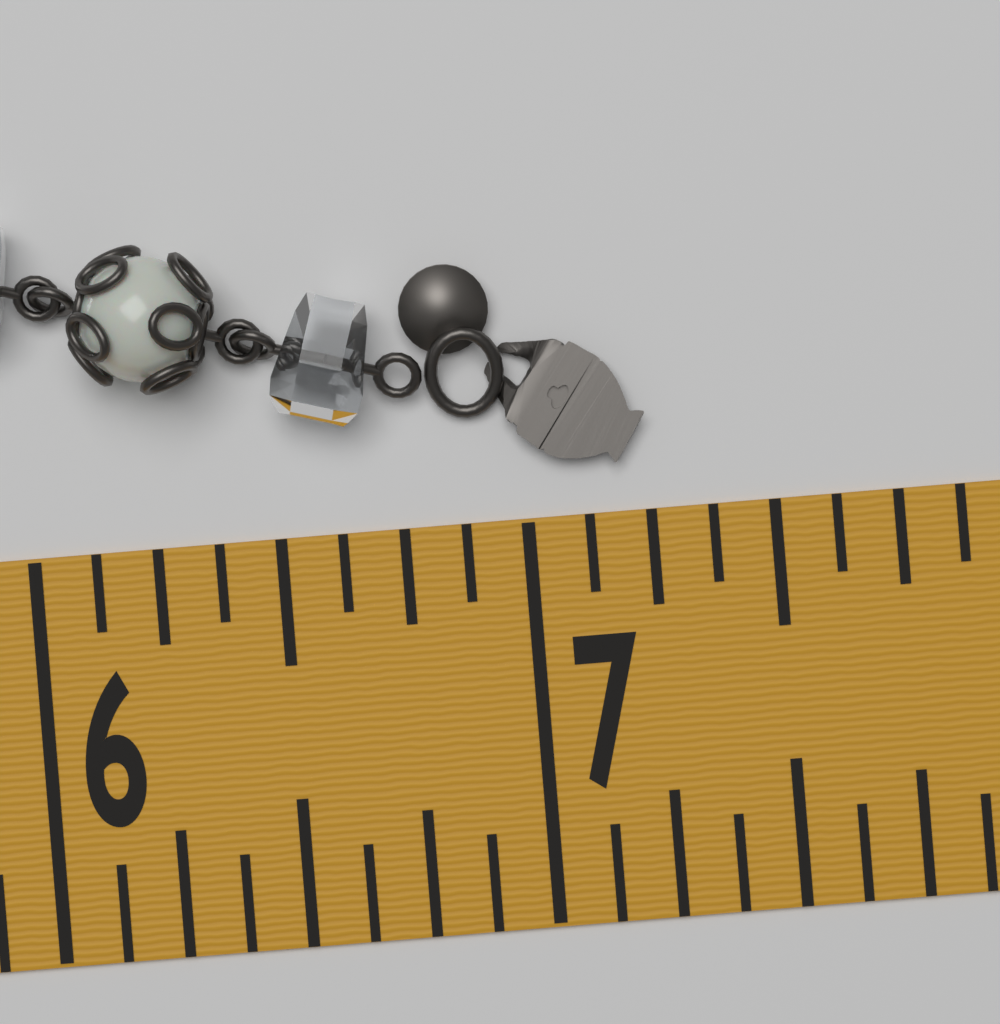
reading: 7.250 in
